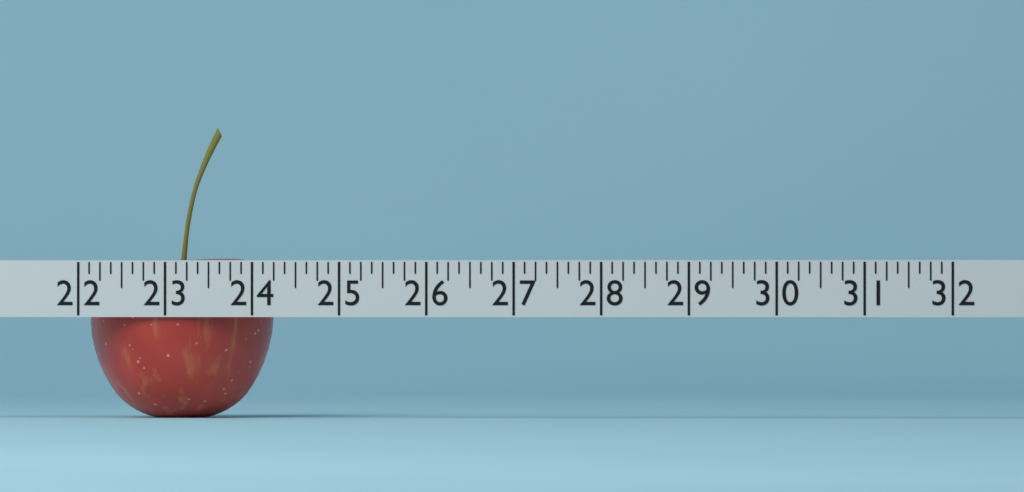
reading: 24.125 (no unit)
